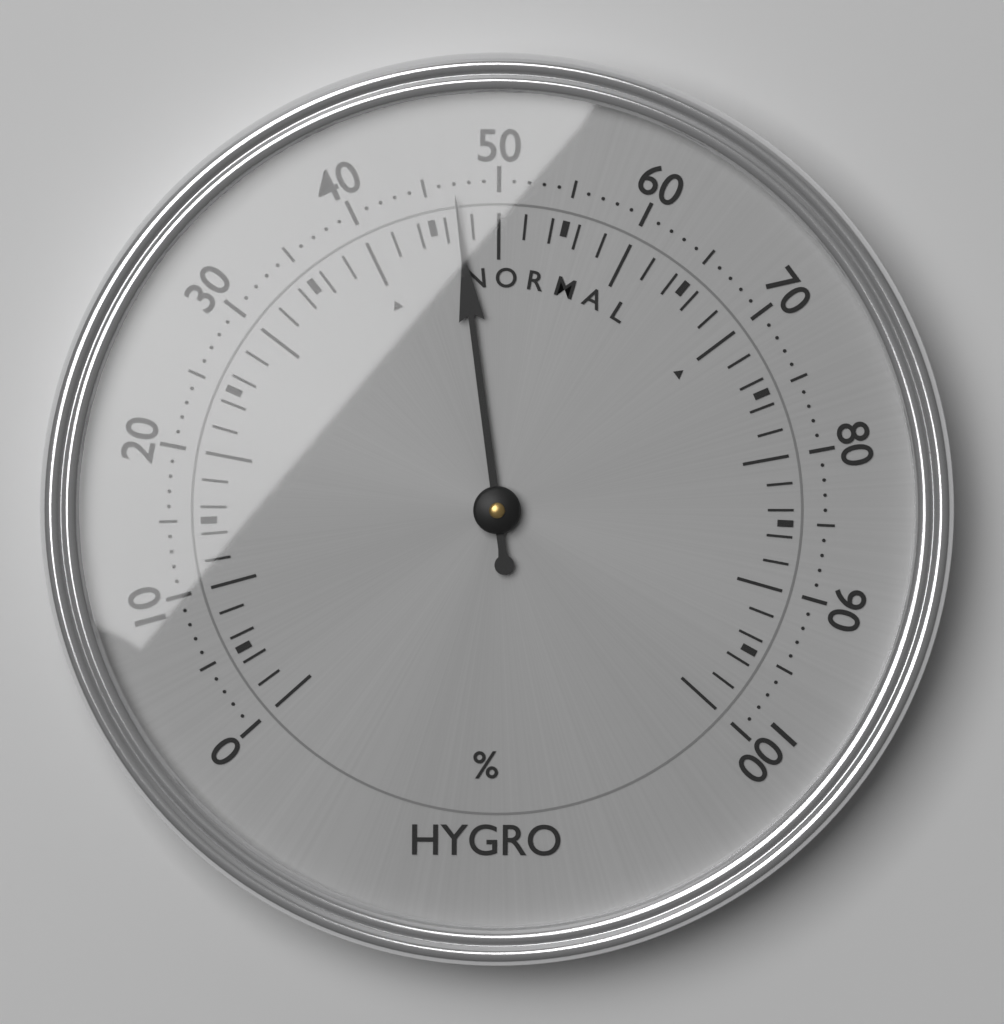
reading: 47 %
